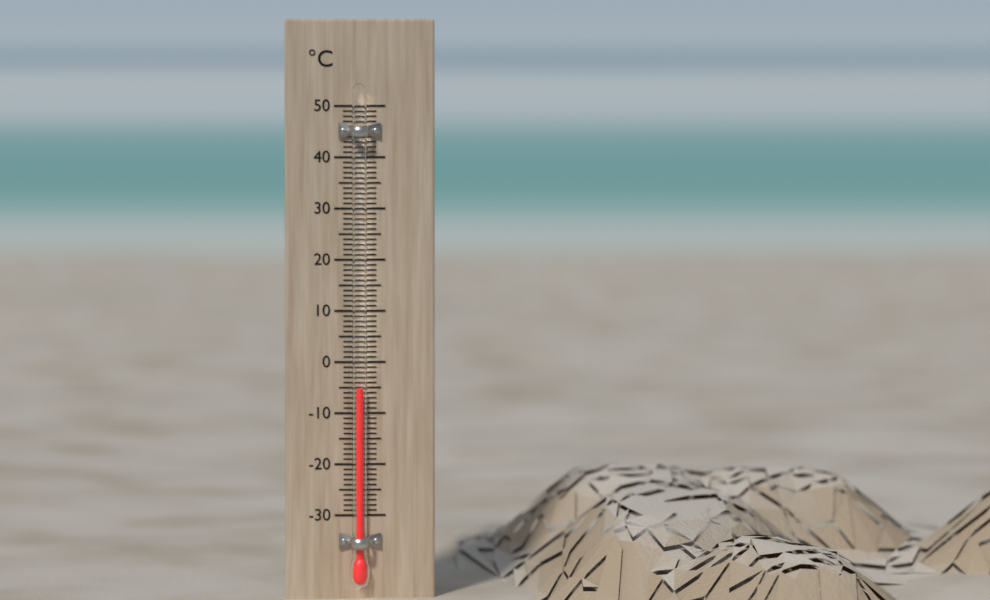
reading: -5 °C
